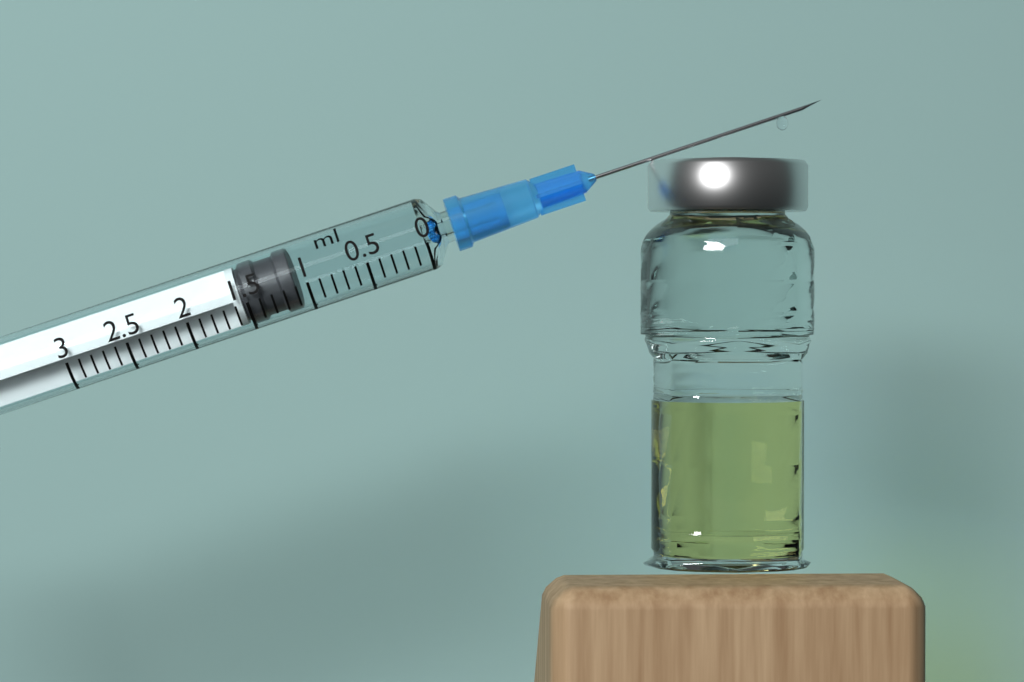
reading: 1.1 ml
